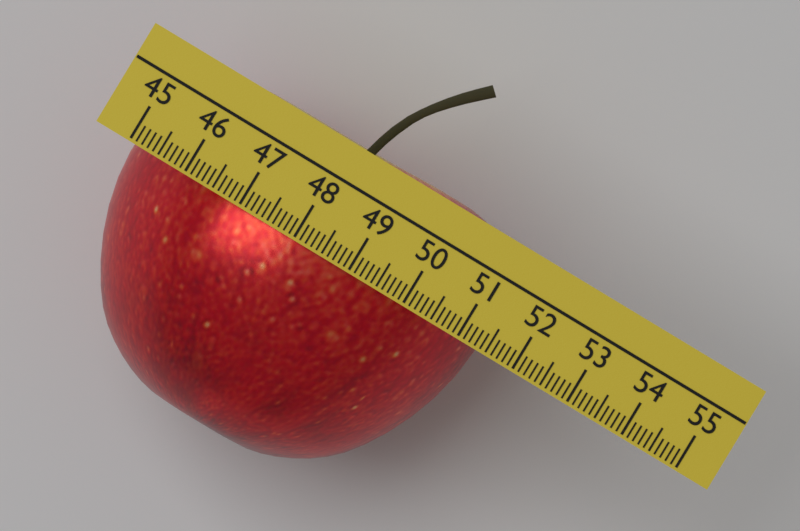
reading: 51.4 (no unit)
